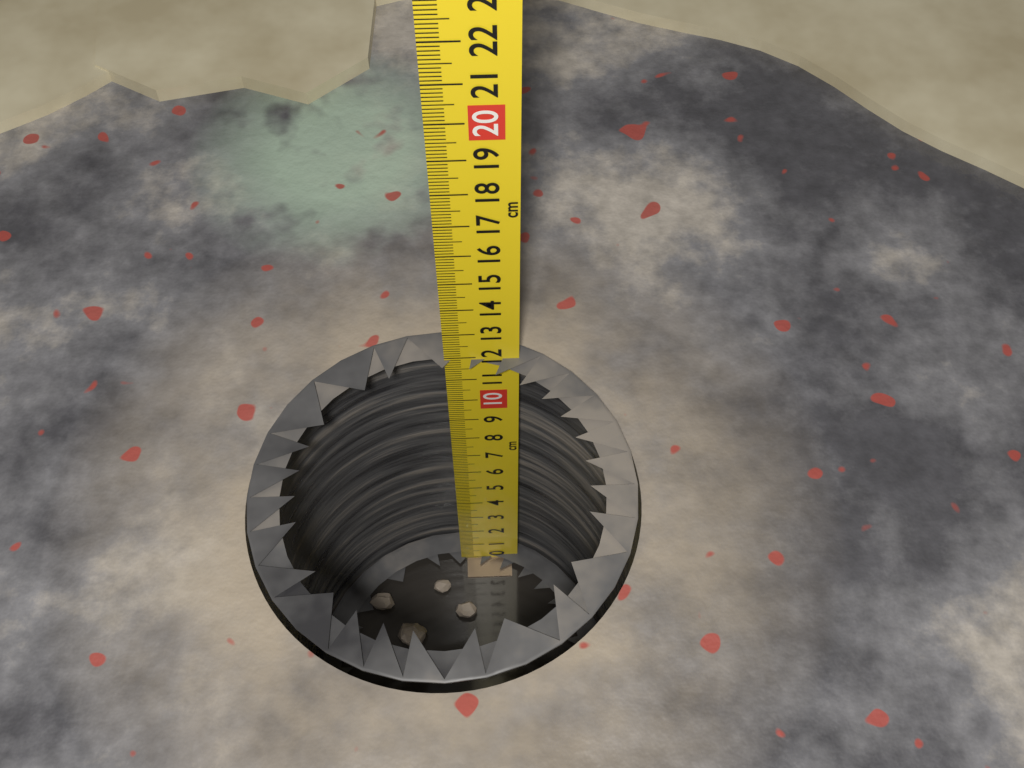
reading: 11.9 cm
